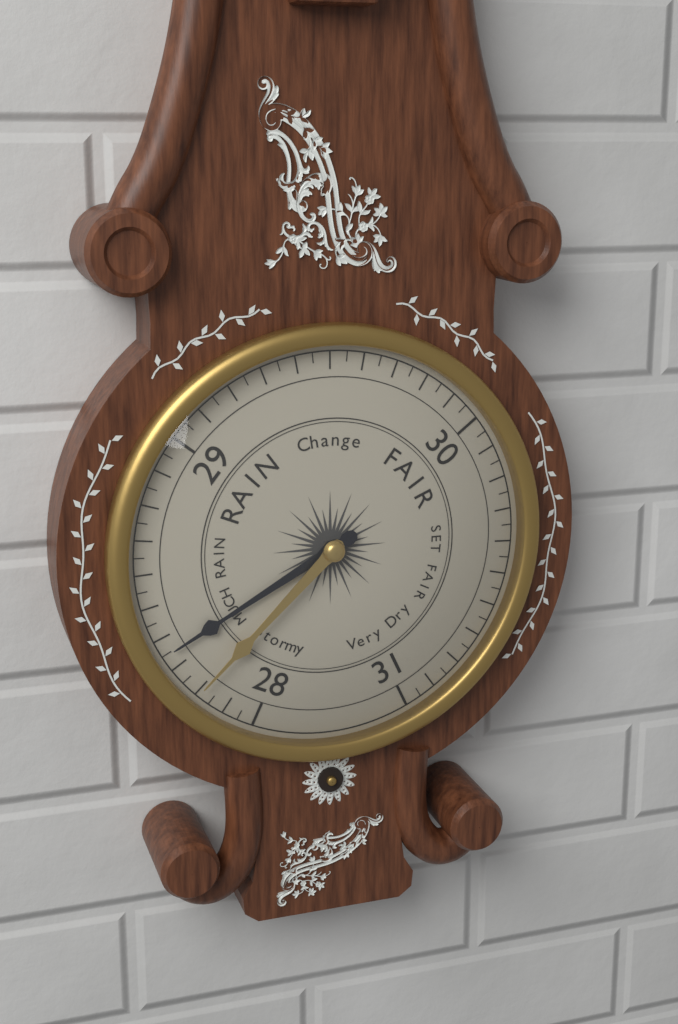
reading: 28.35 (no unit)
